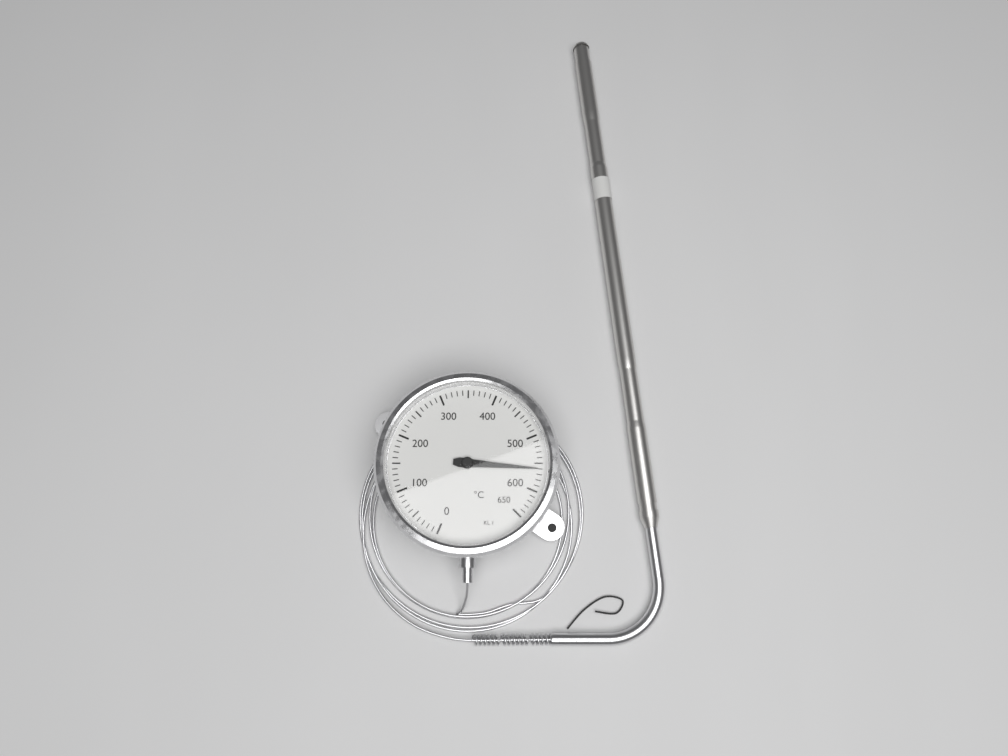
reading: 560 °C
